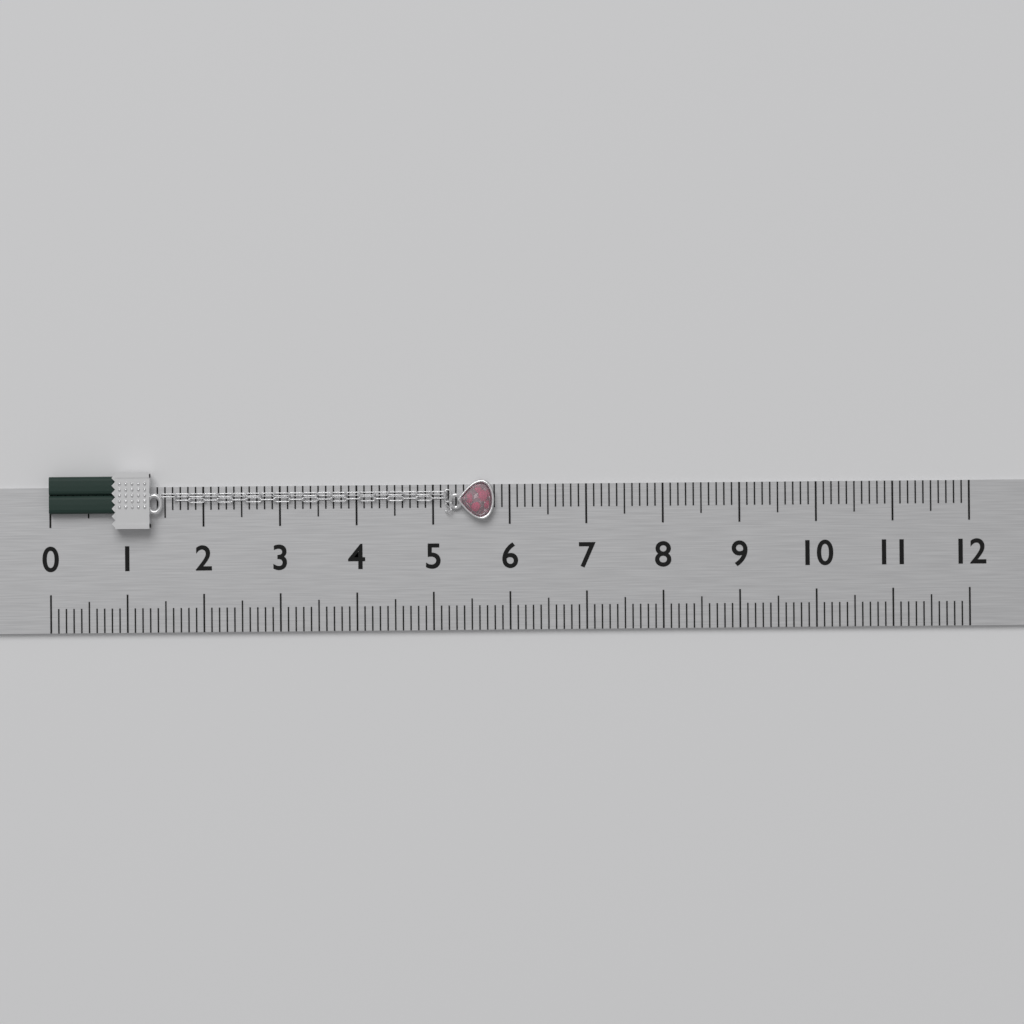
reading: 5.8 (no unit)
